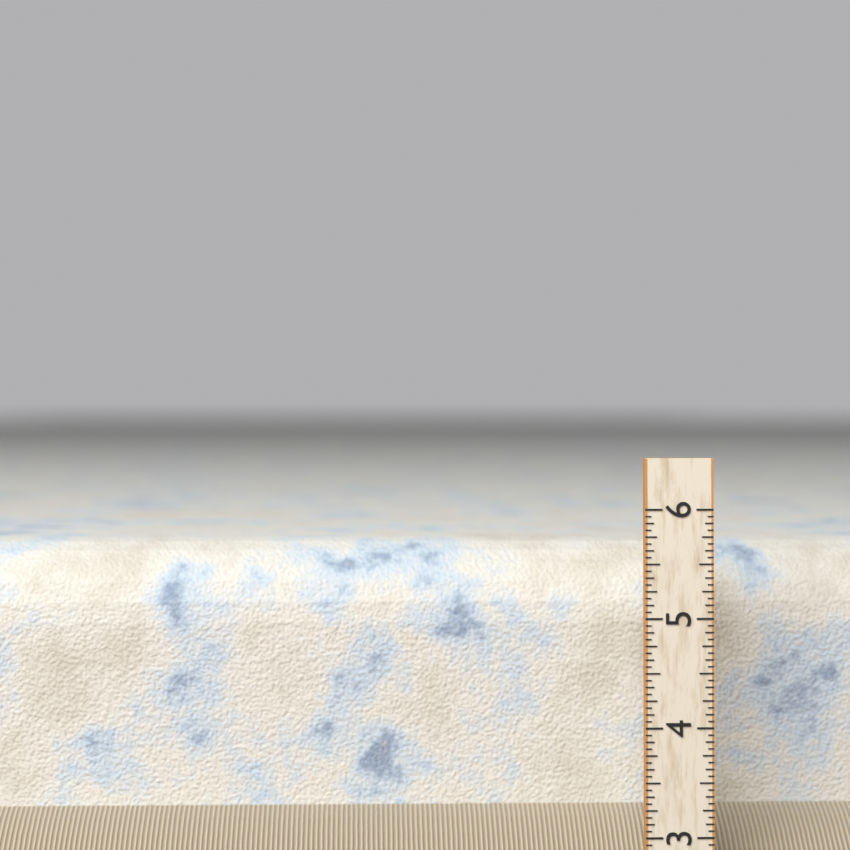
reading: 5.6250 (no unit)
